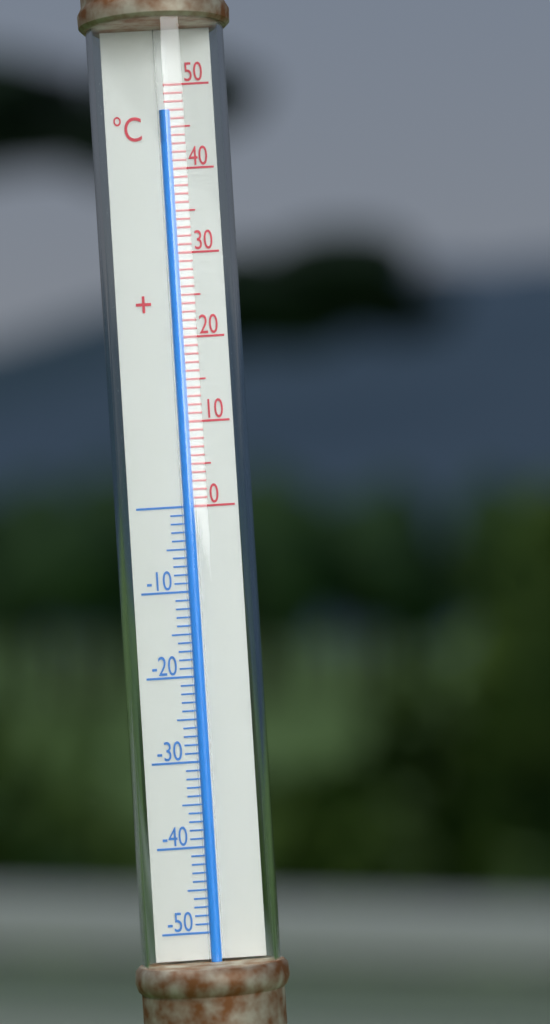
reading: 47 °C
